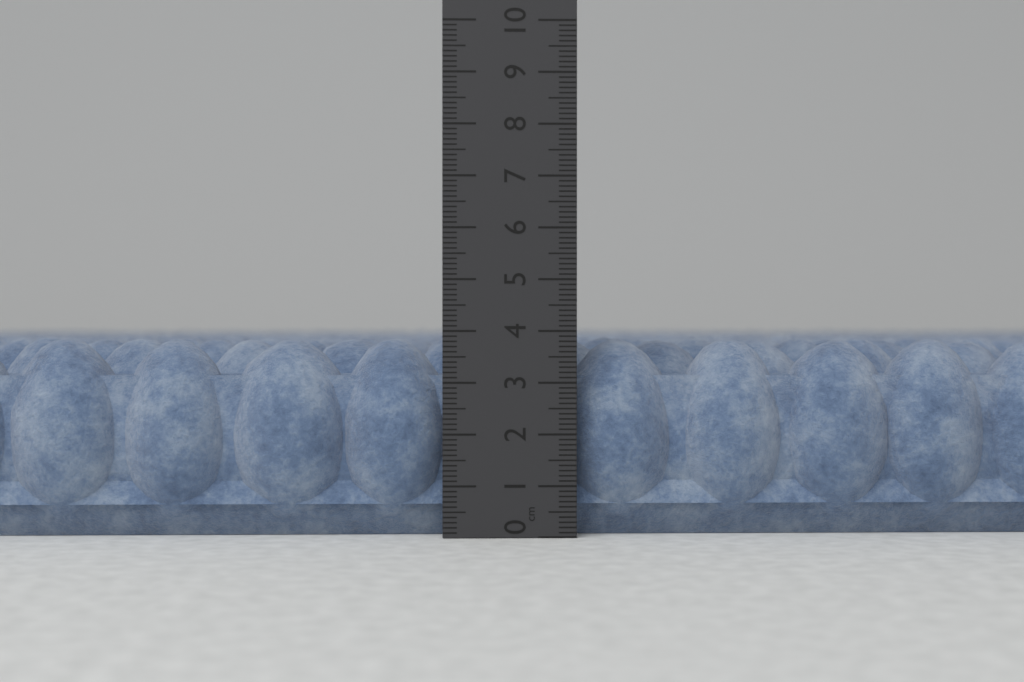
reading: 3.9 cm
